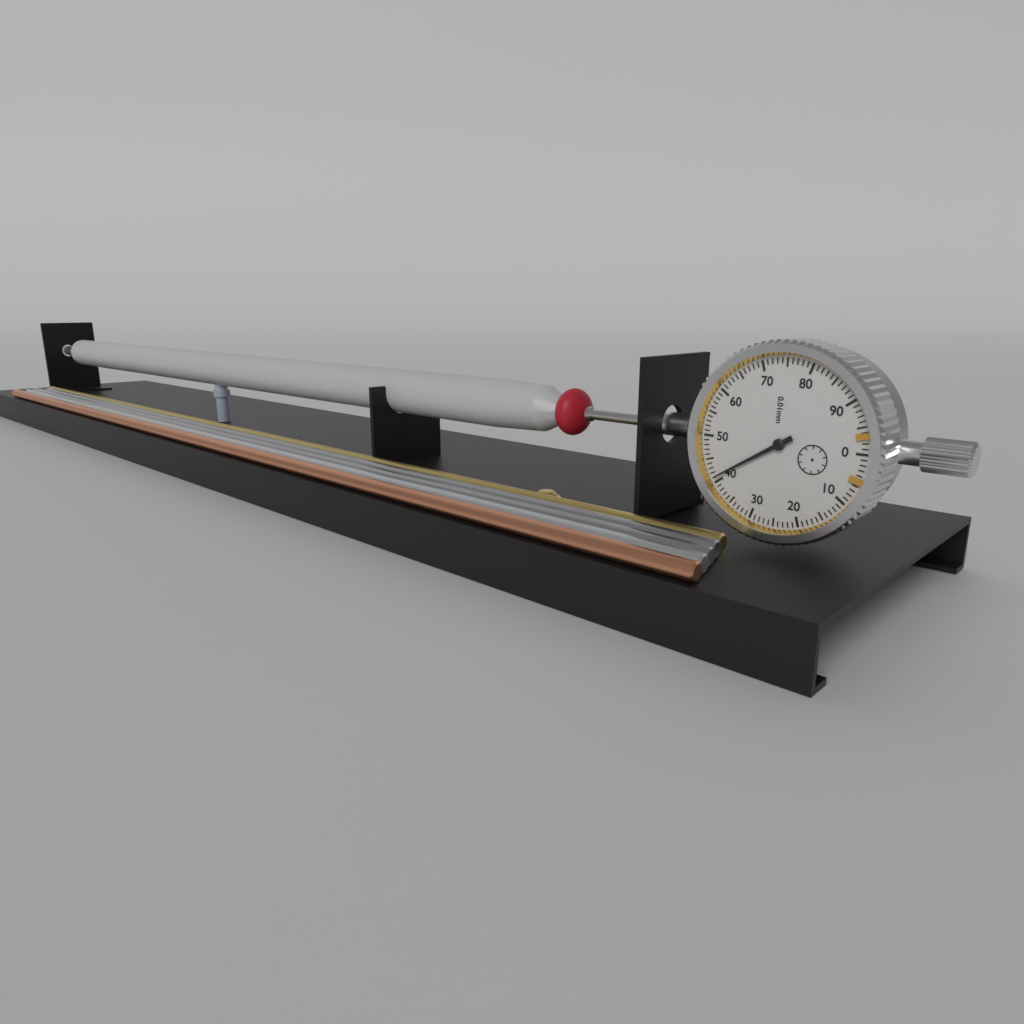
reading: 0.41 mm
